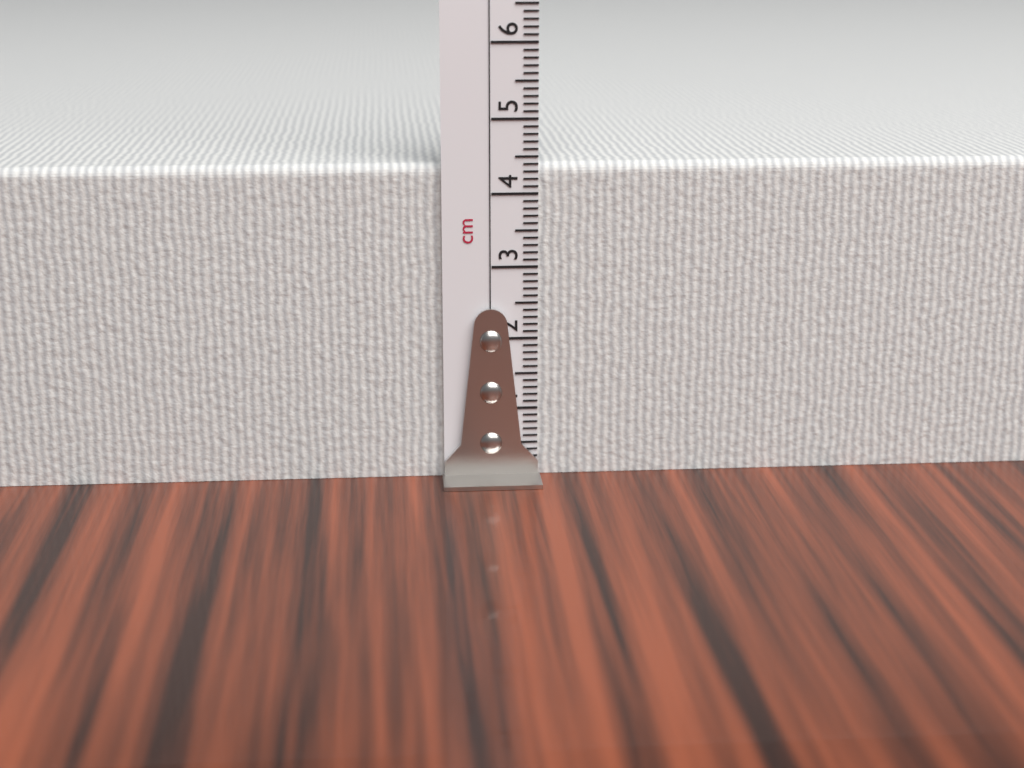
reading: 4.4 cm
